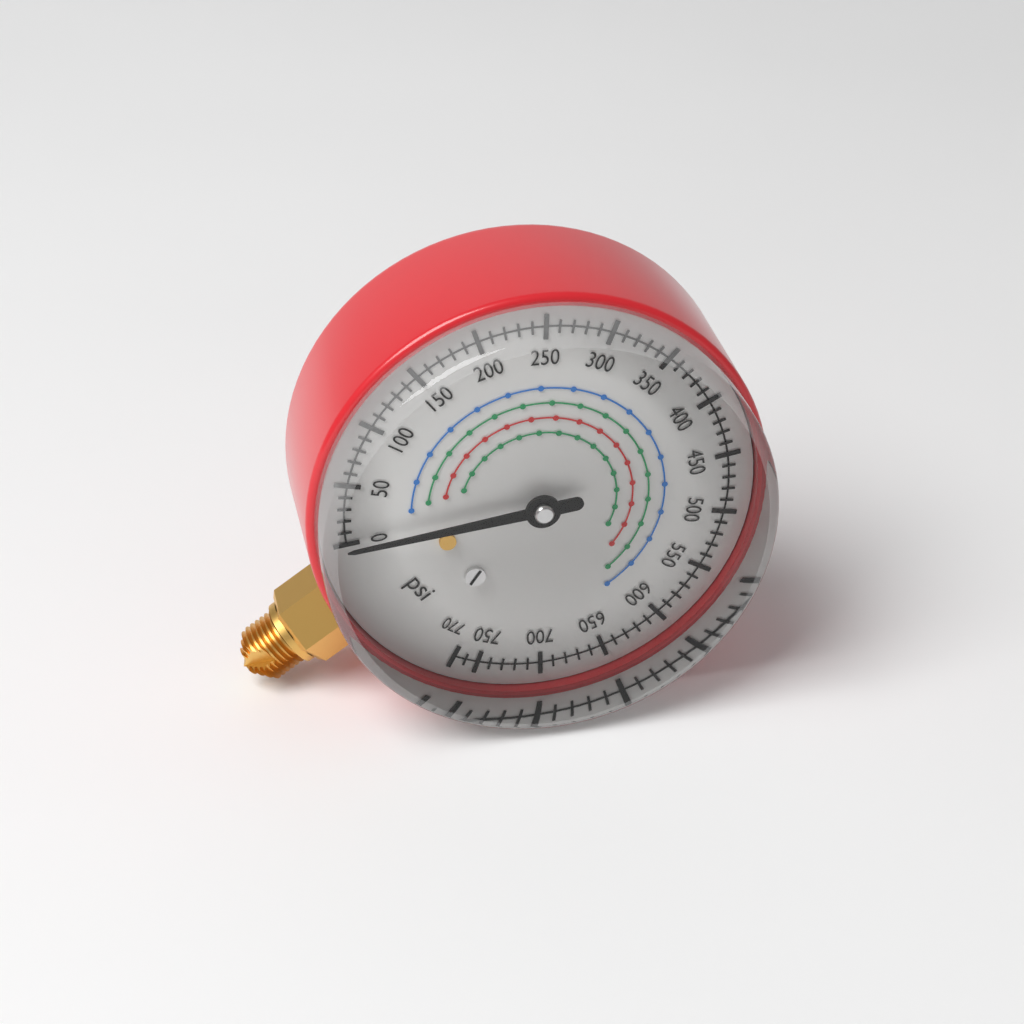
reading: 0 psi
